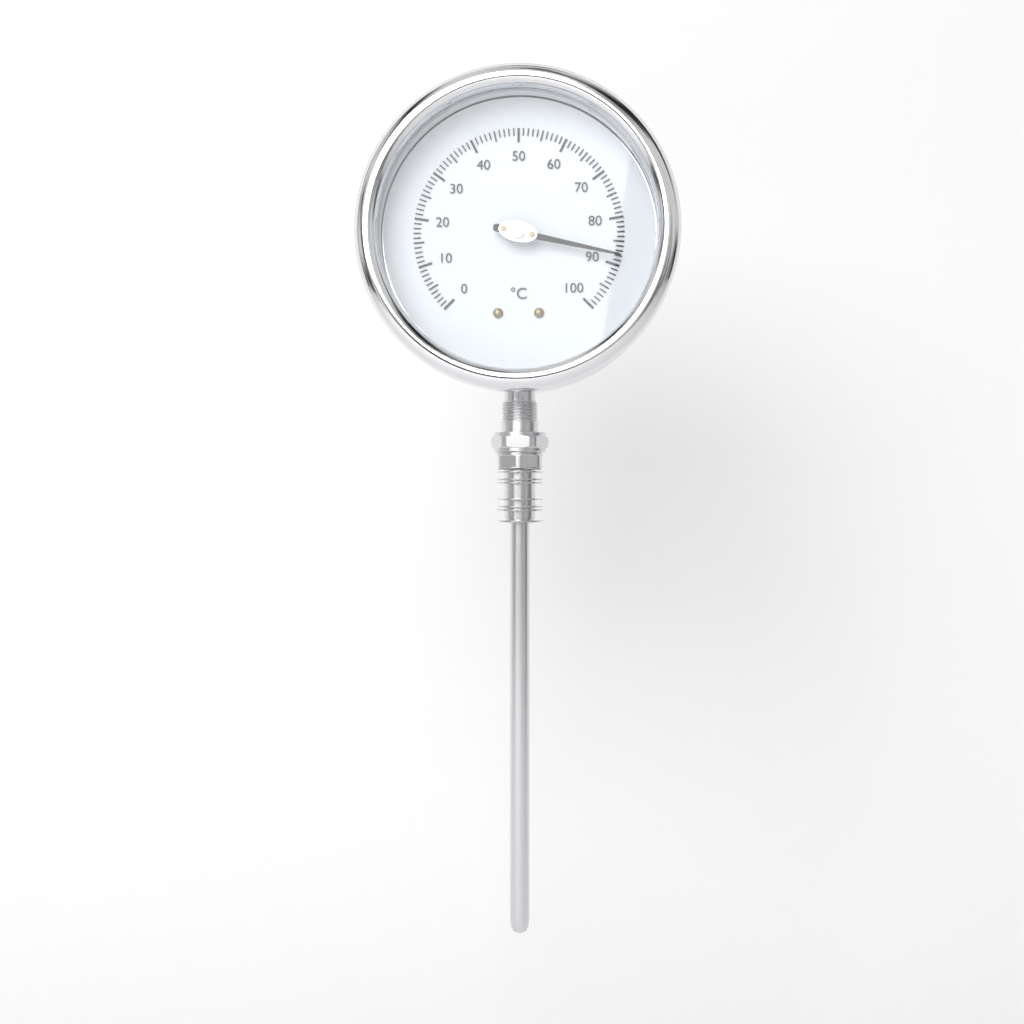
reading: 88 °C
